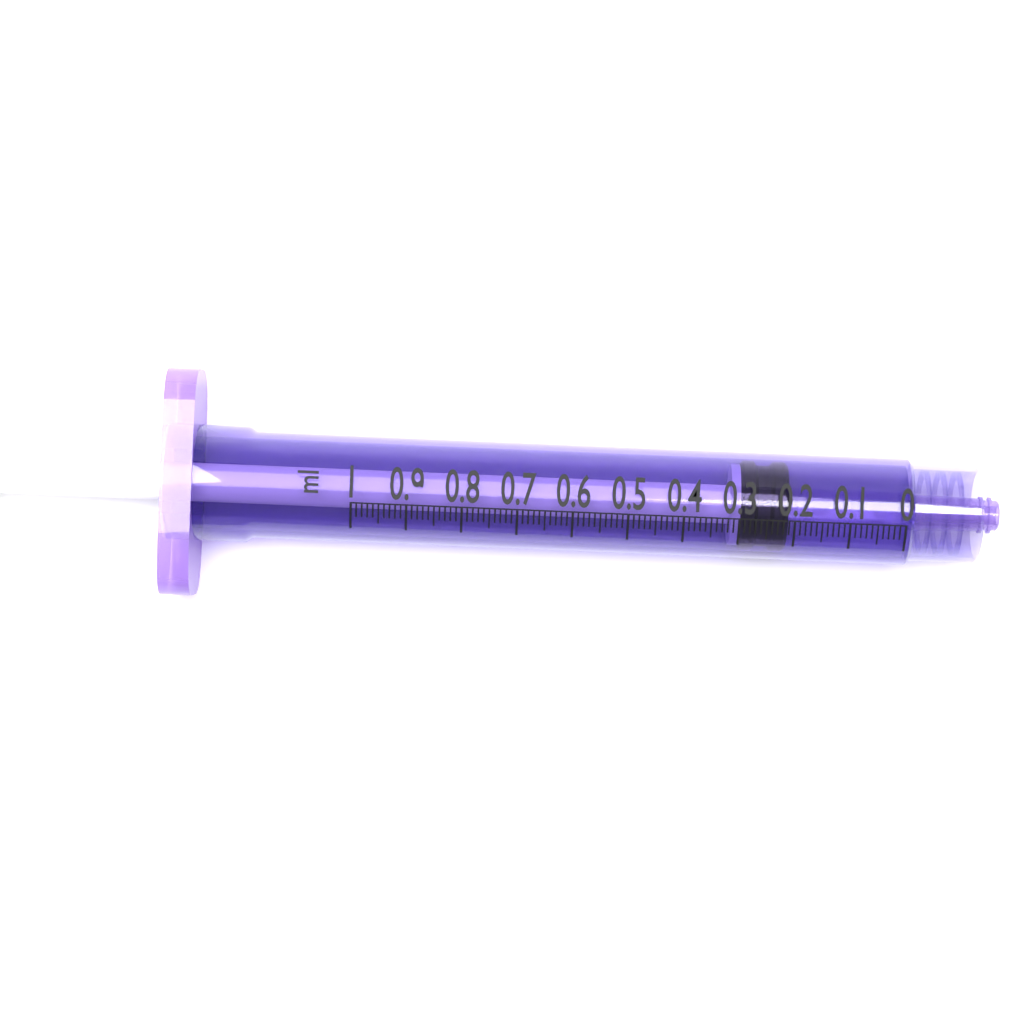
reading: 0.21 ml
